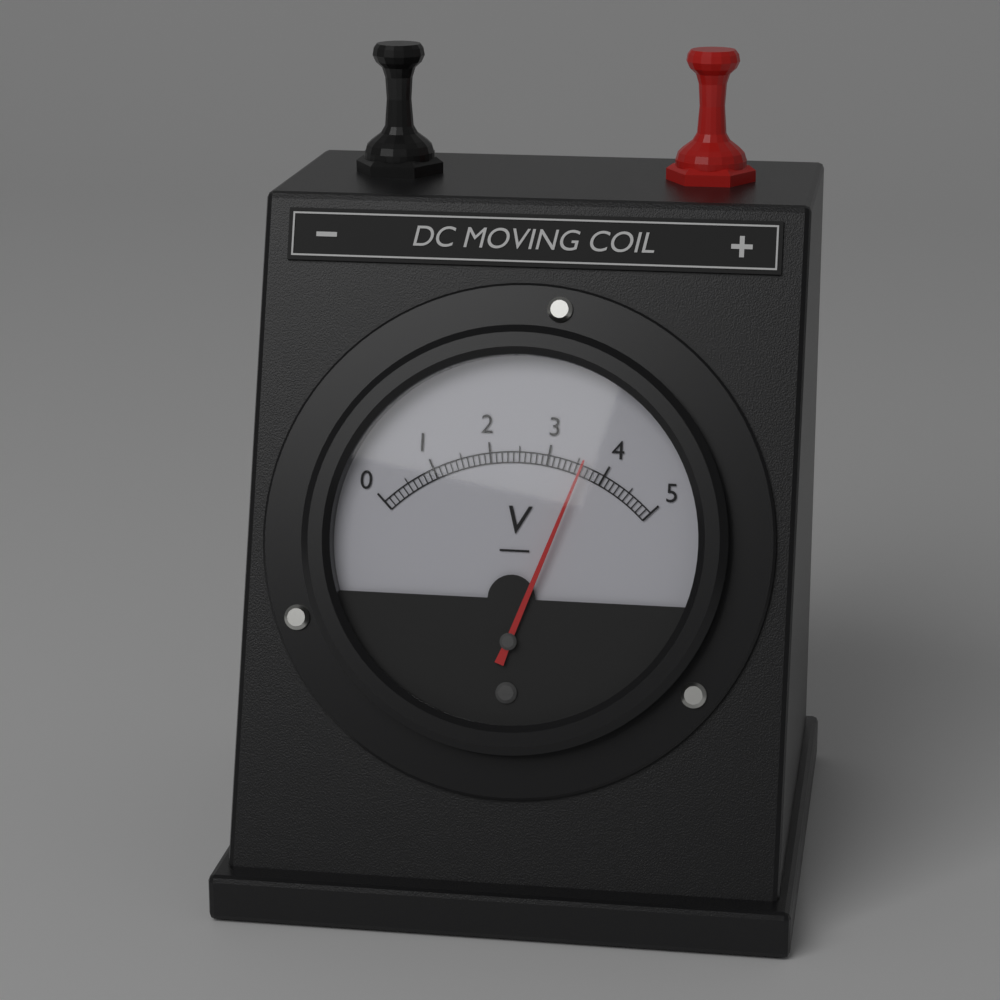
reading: 3.6 V
